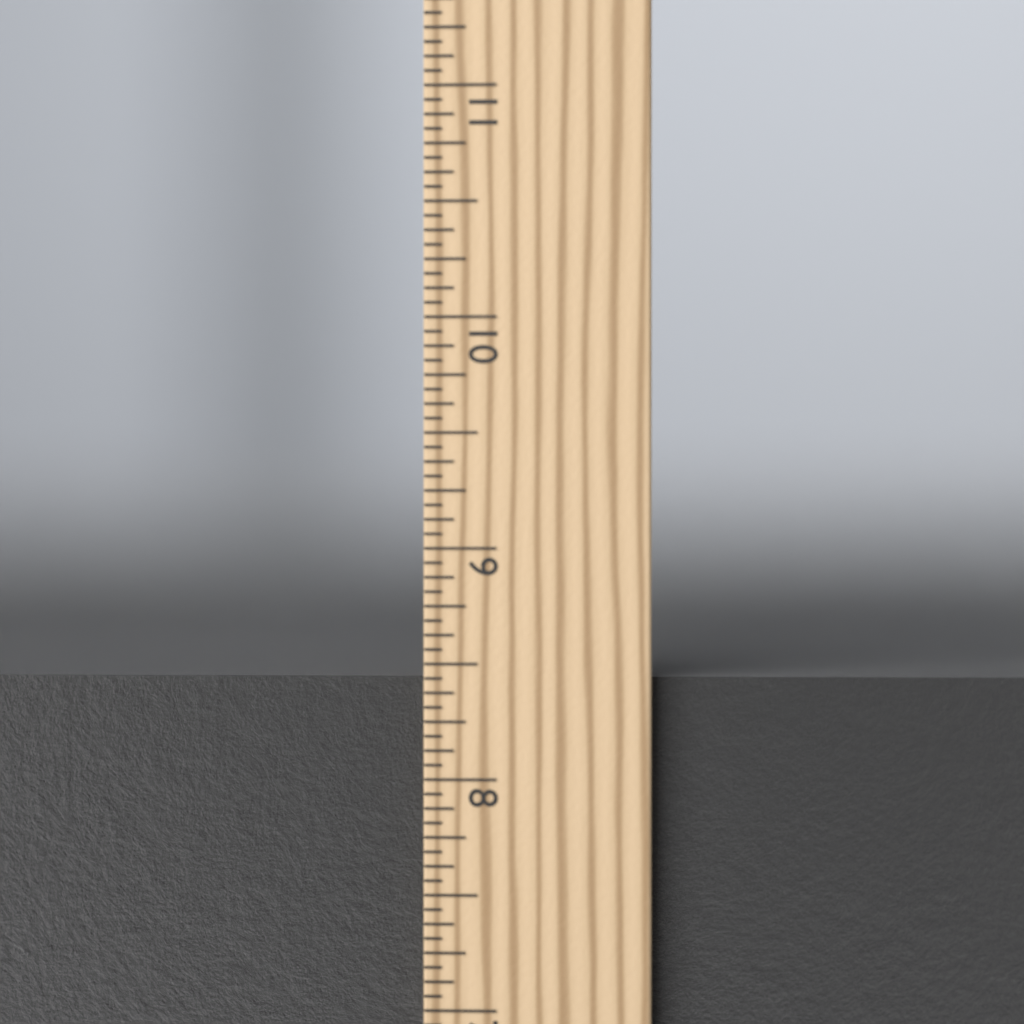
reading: 8.4375 in
